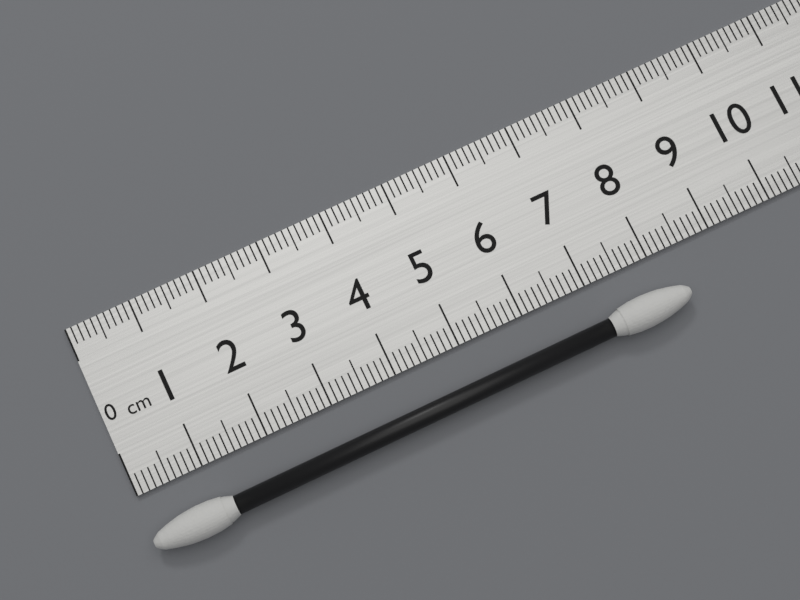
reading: 8.3 cm
